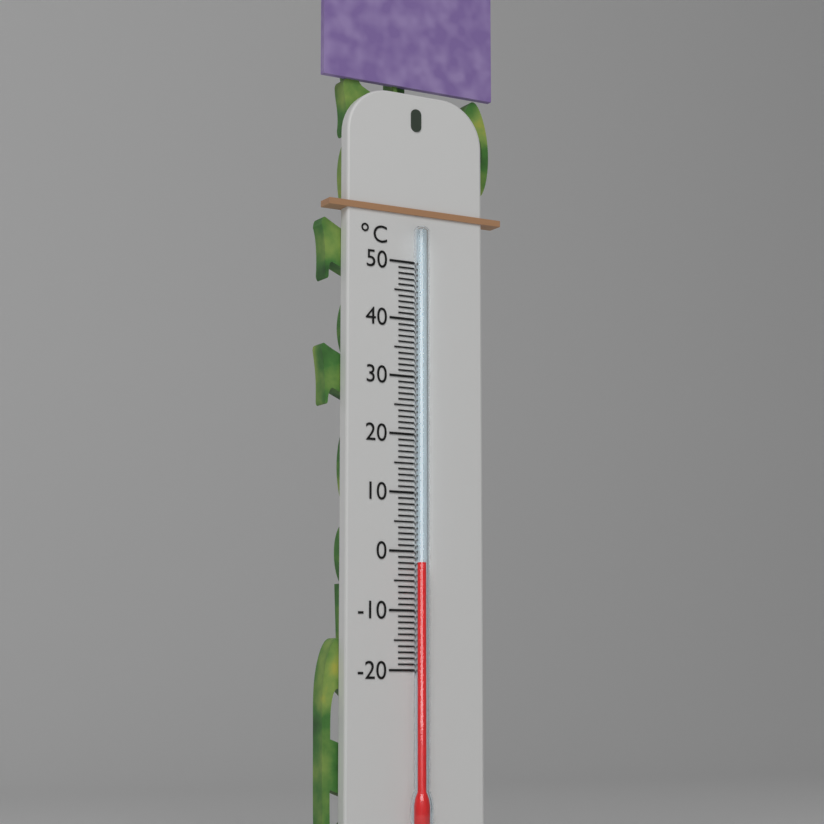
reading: -2 °C
